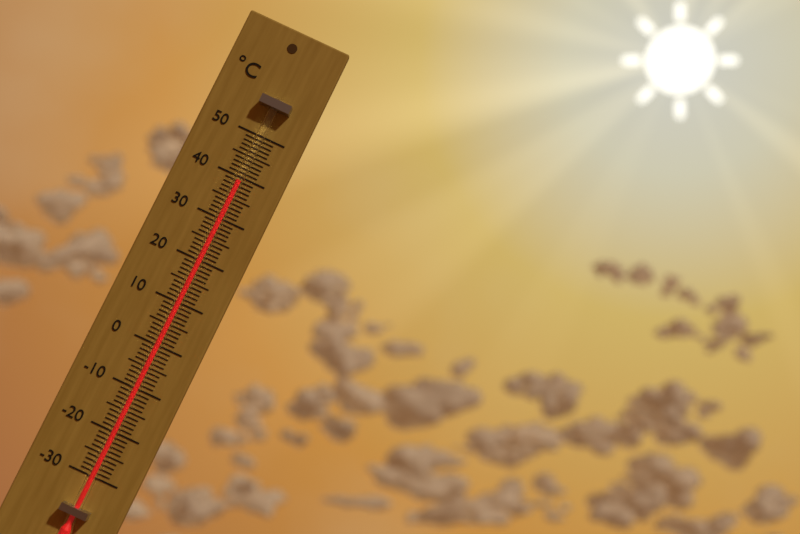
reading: 39 °C
